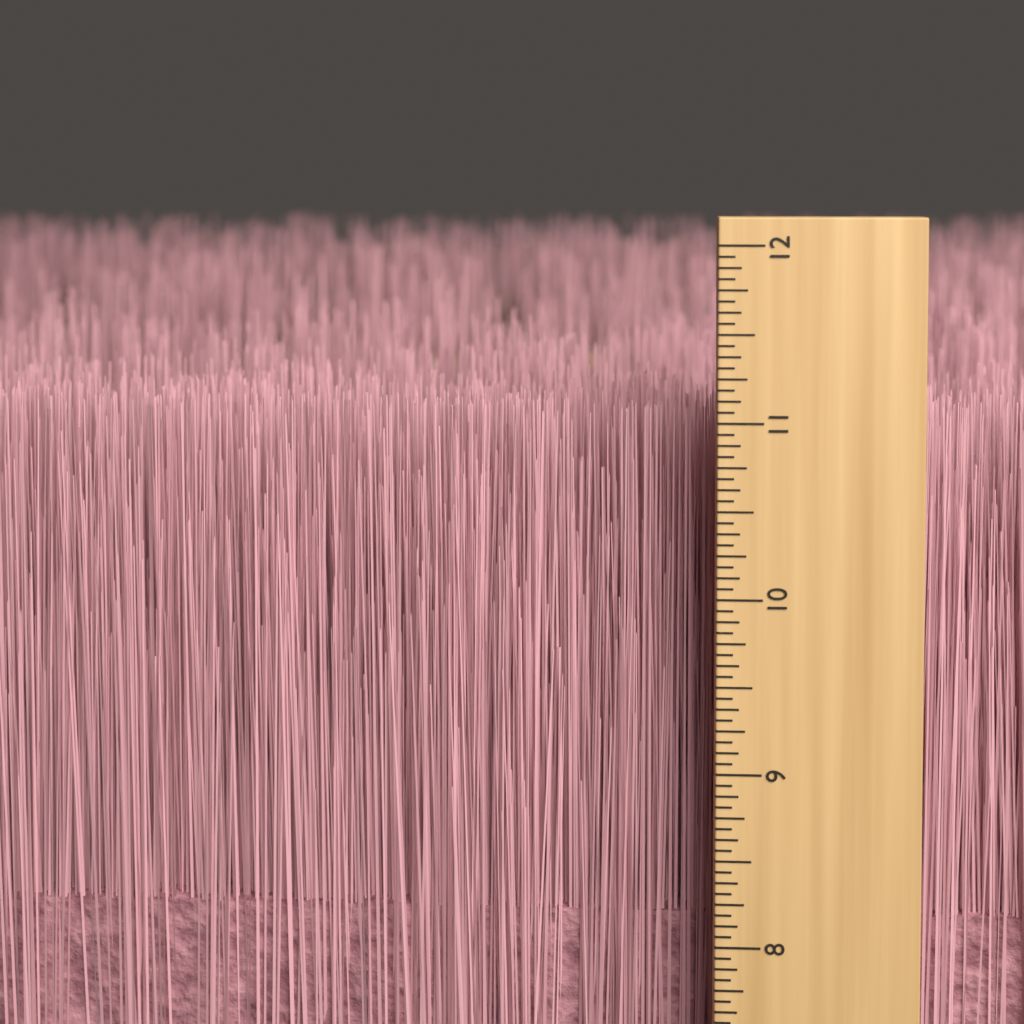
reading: 11.0000 inch
